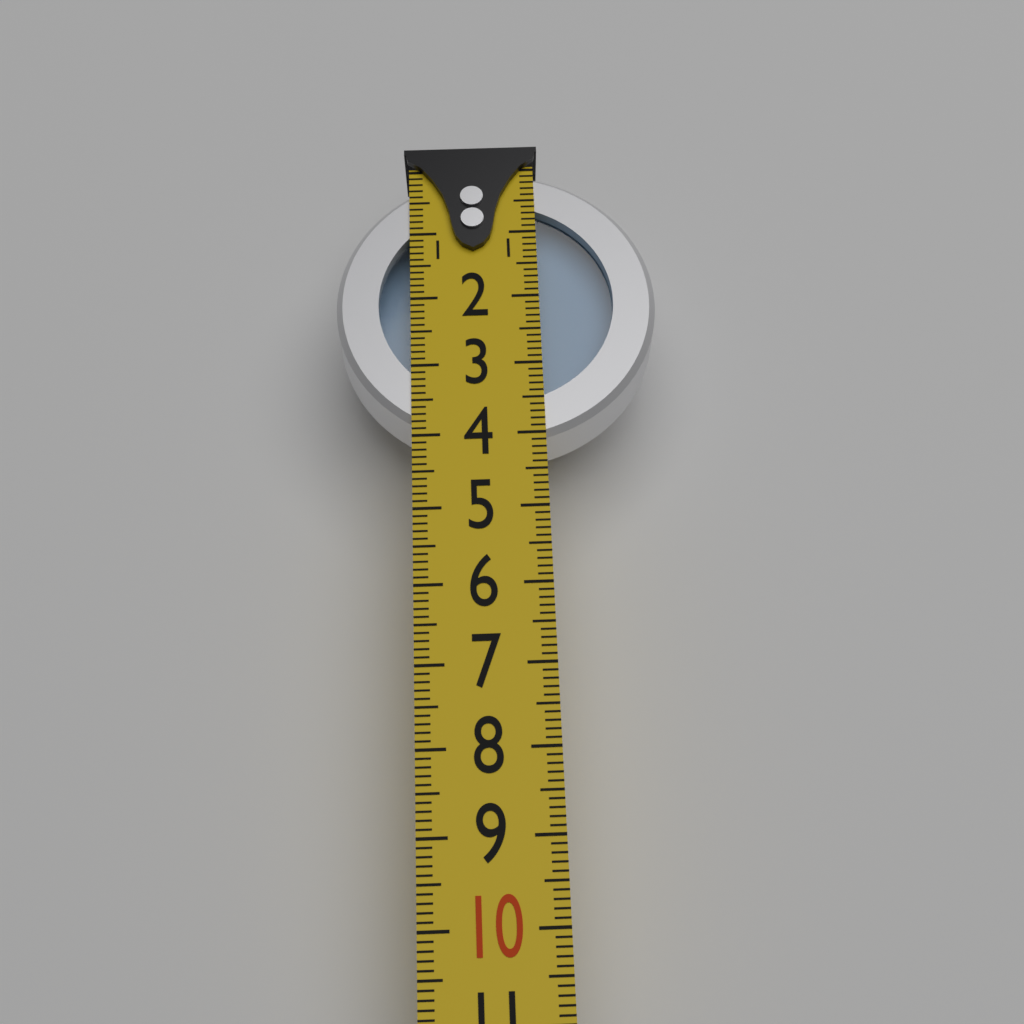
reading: 4.1 (no unit)
